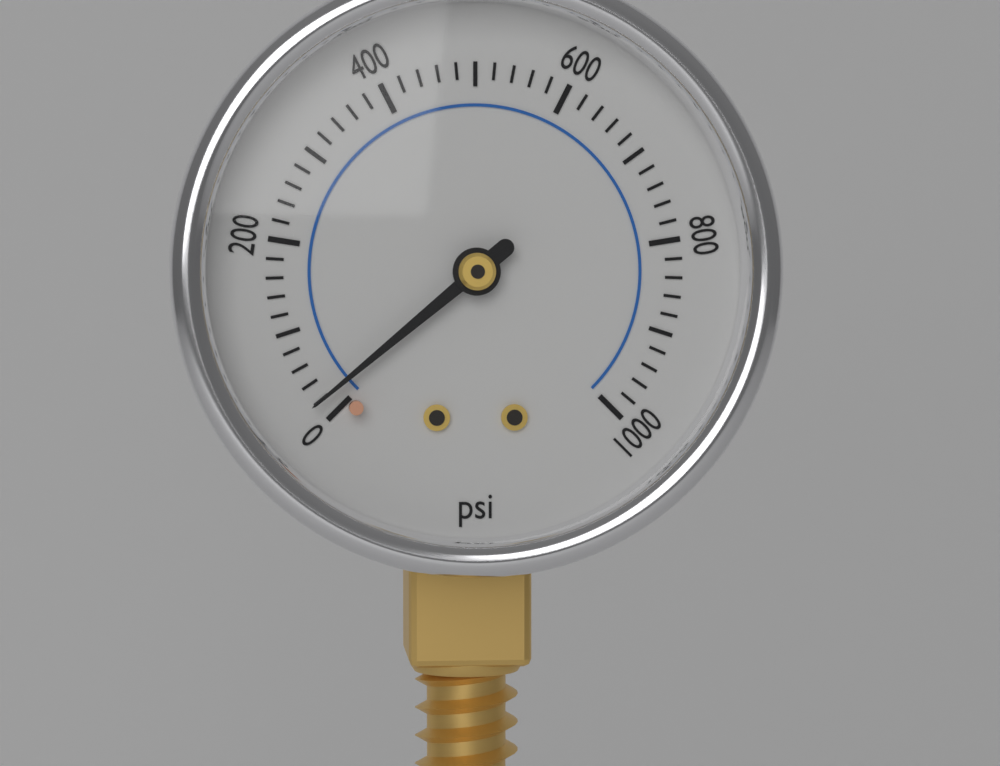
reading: 20 psi
